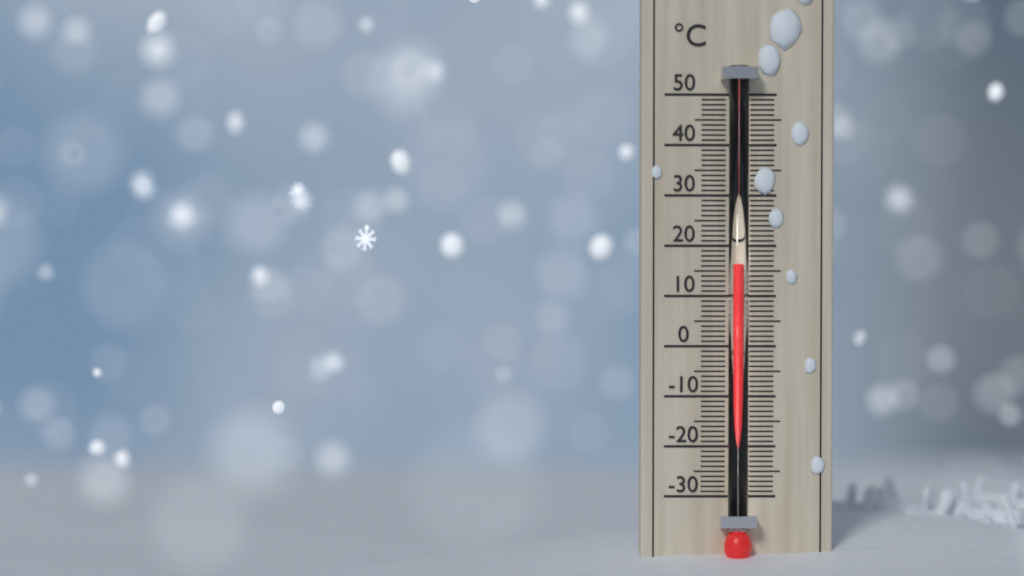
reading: 16 °C
